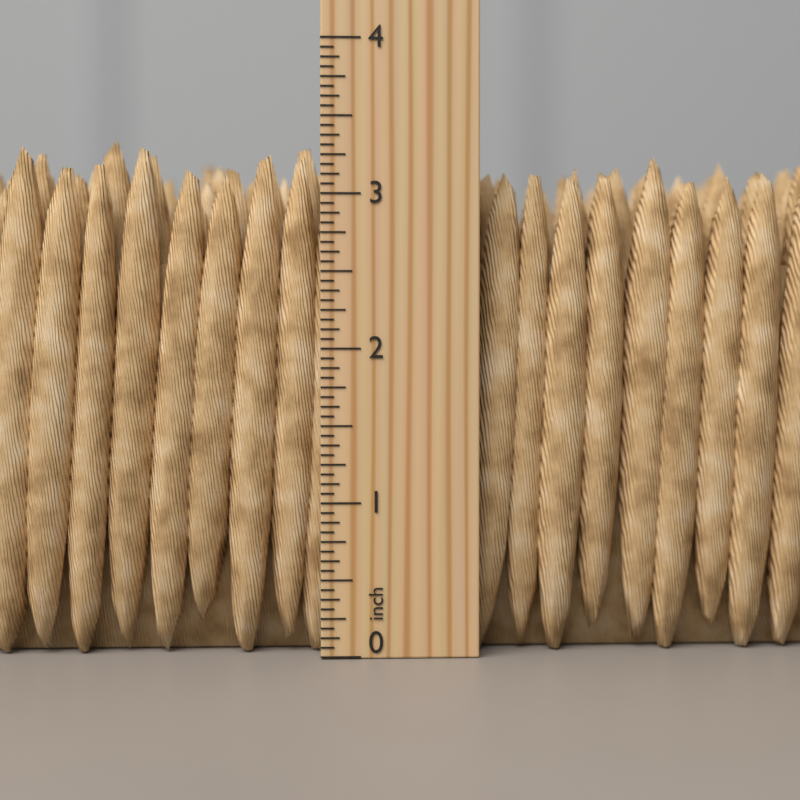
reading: 3.4375 inch
